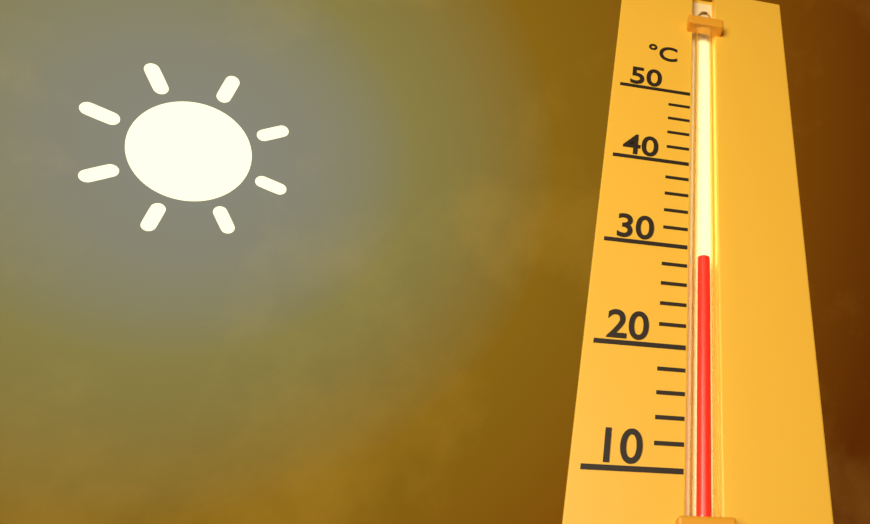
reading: 29 °C
